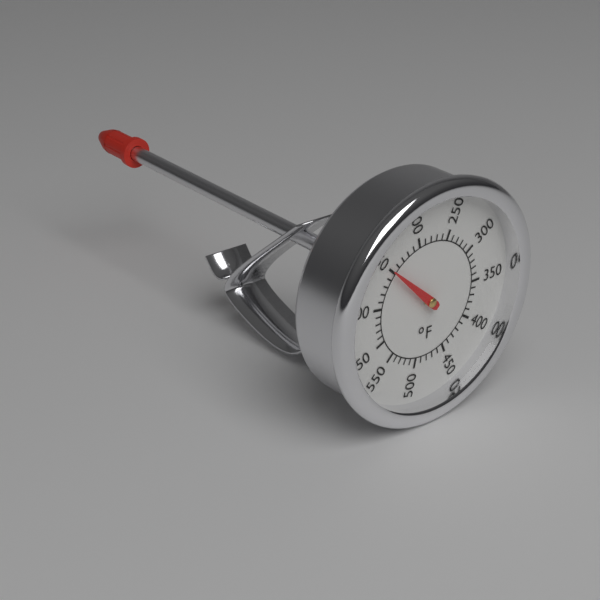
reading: 150 °F
